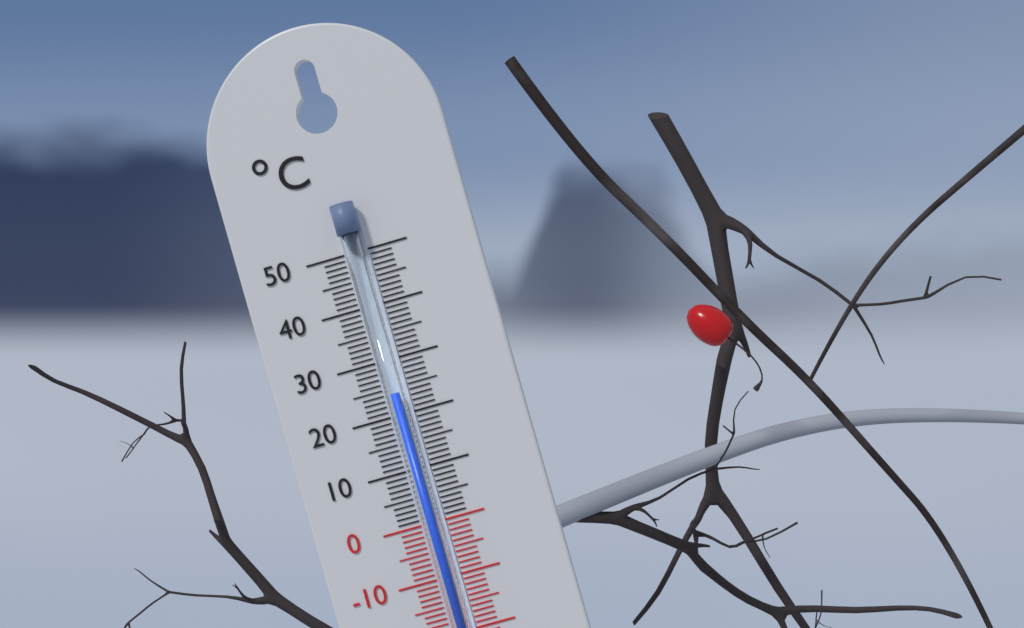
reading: 24 °C
